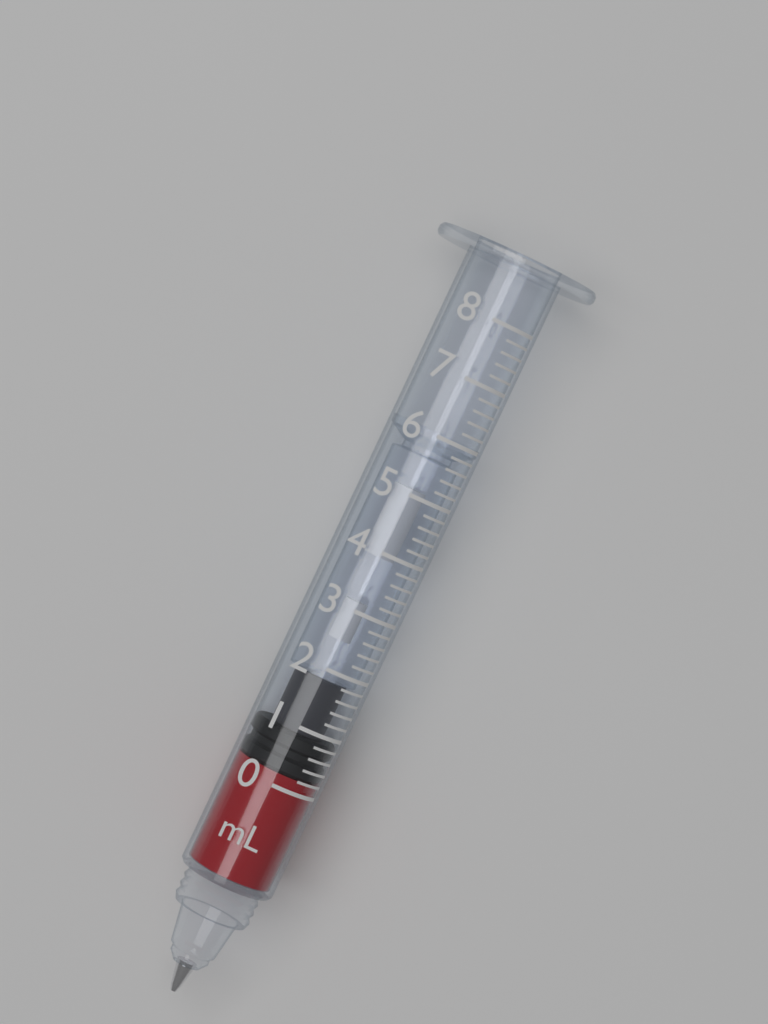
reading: 0.2 mL
